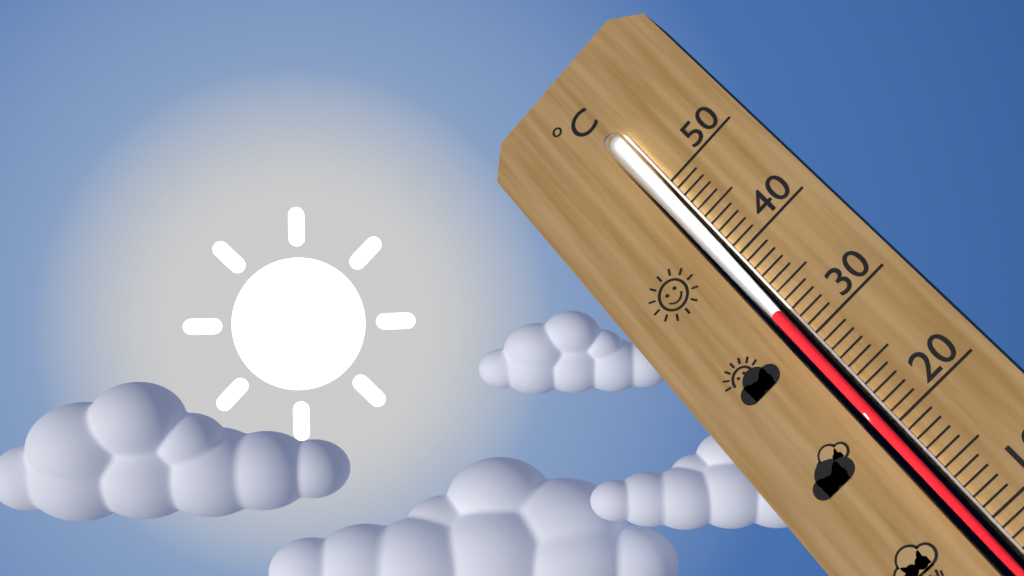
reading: 33 °C
